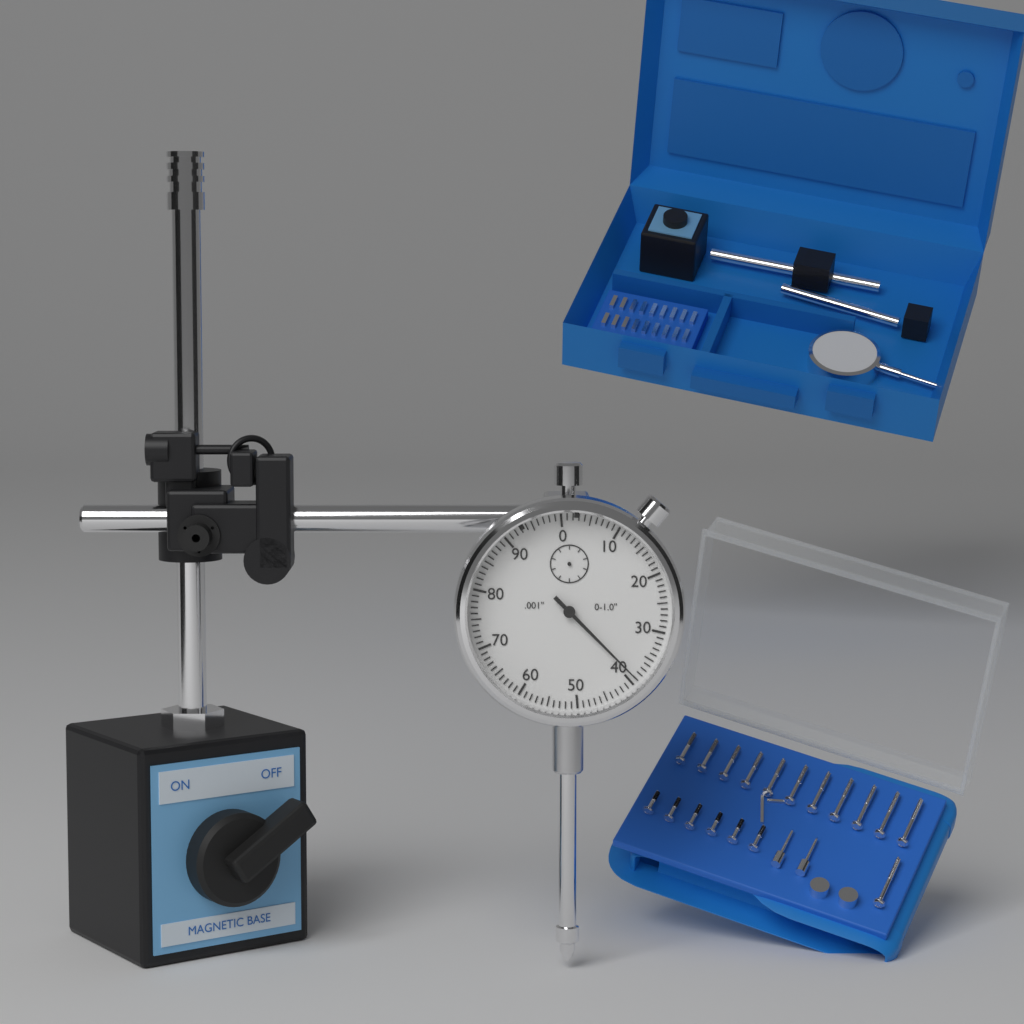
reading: 0.039 in
